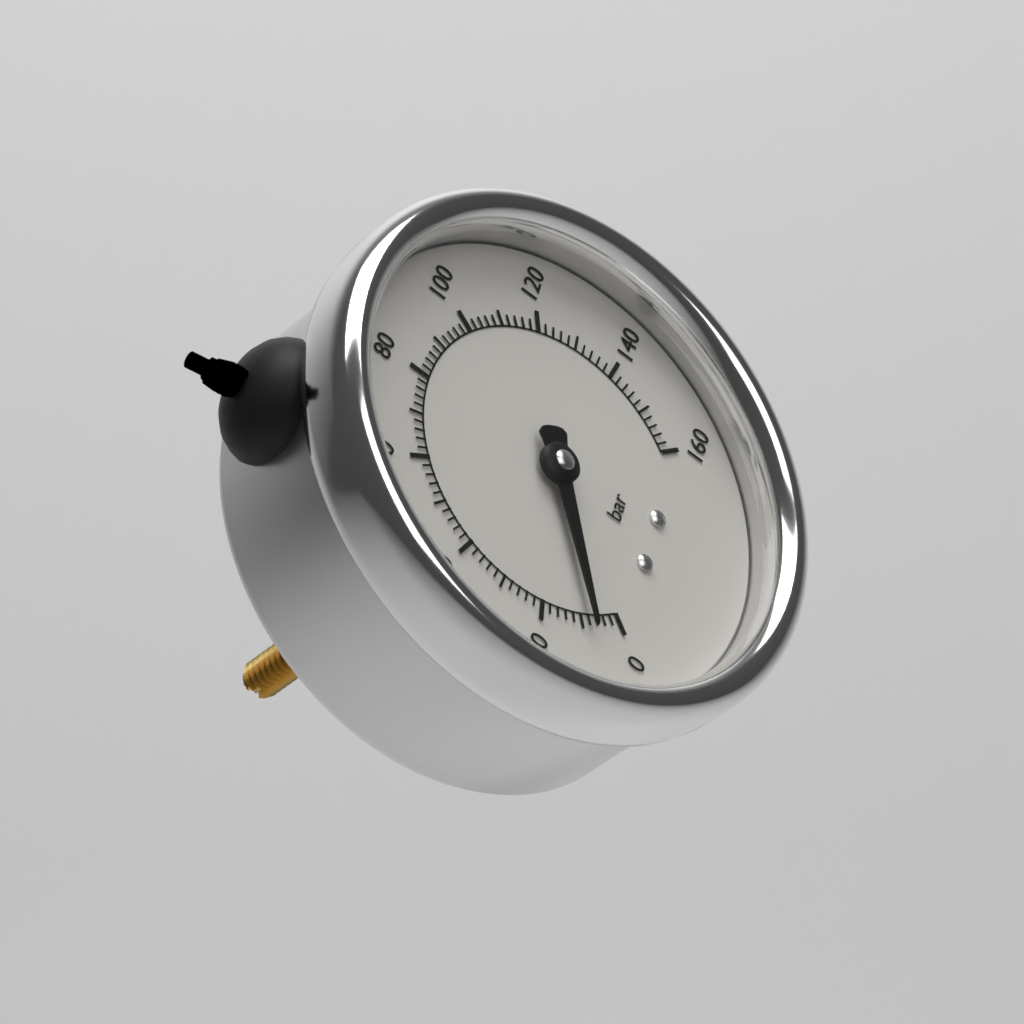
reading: 8 bar
